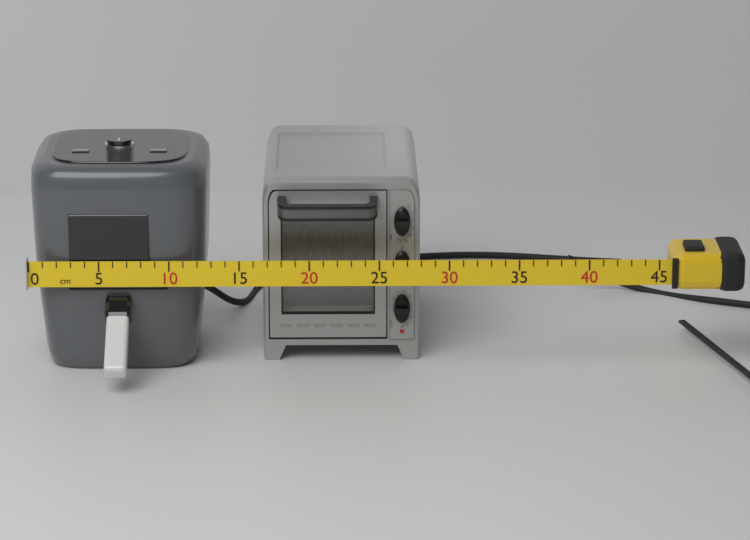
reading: 28 cm
